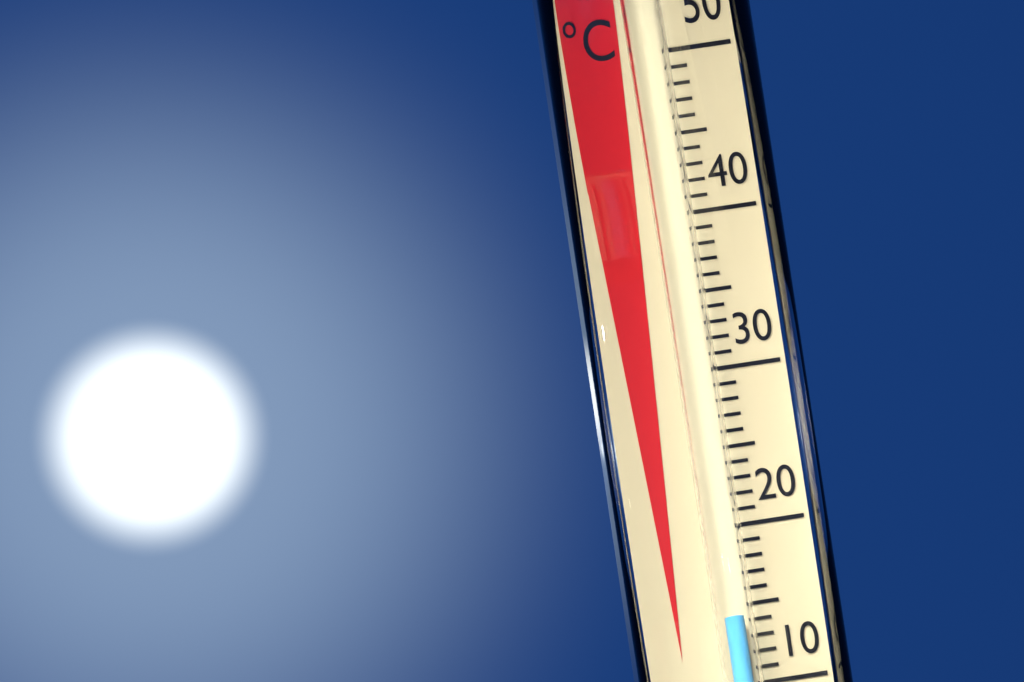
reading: 14 °C
